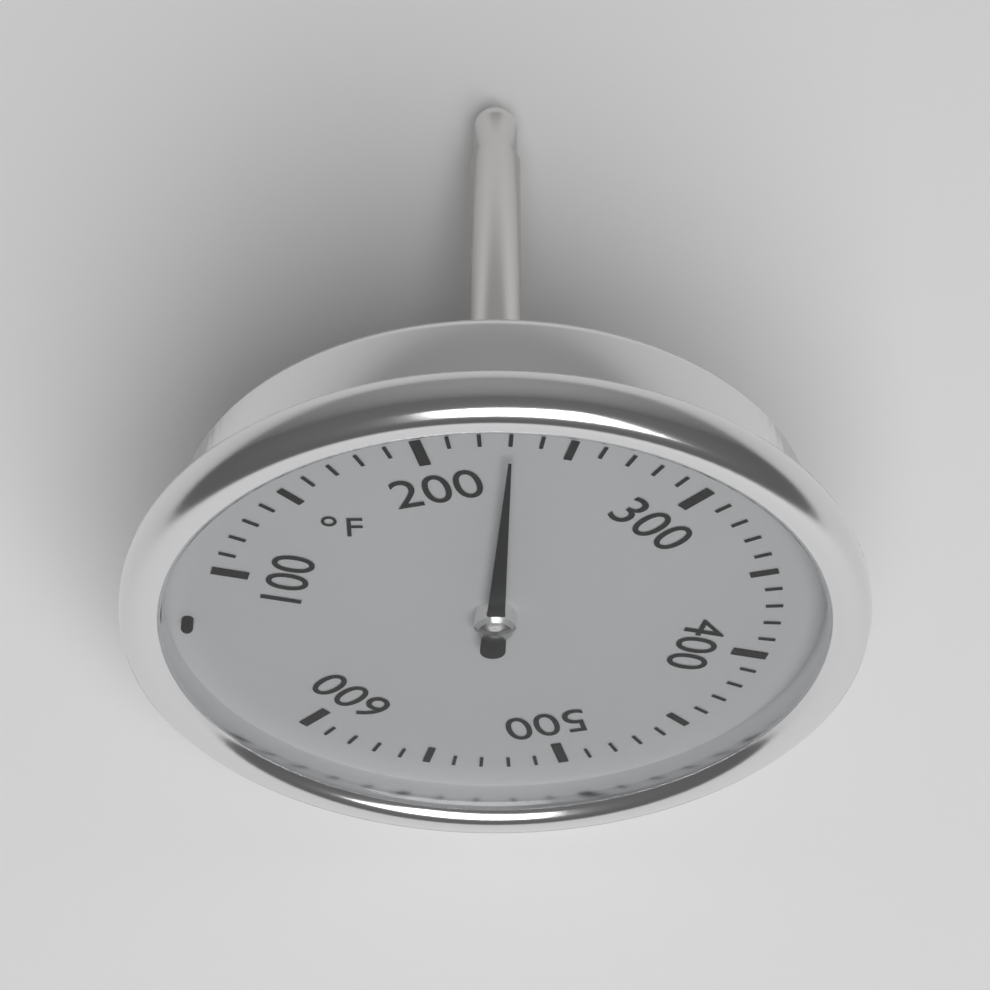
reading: 230 °F
